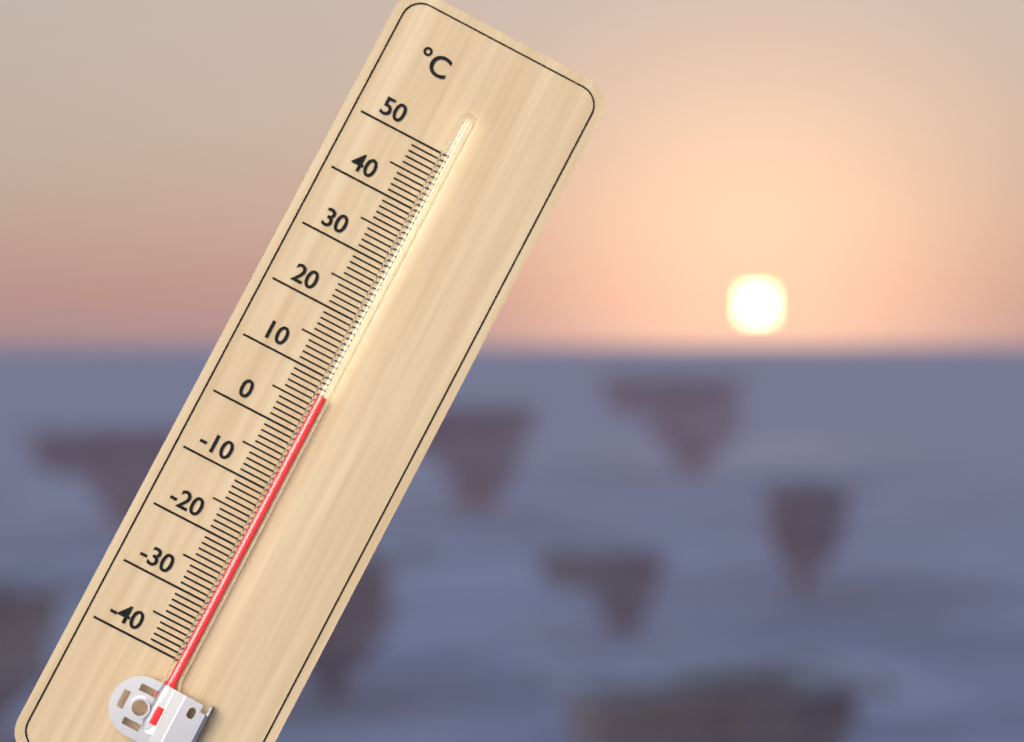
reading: 7 °C
